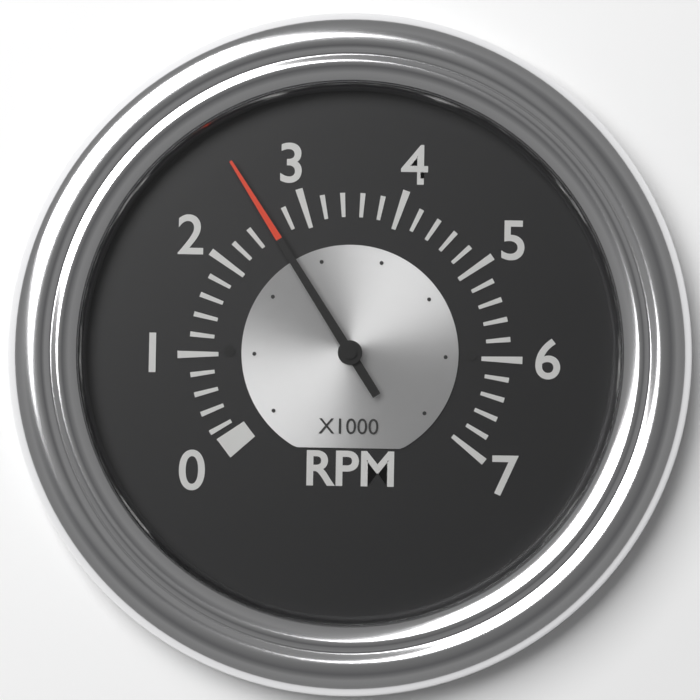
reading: 2.6 x1000 RPM
